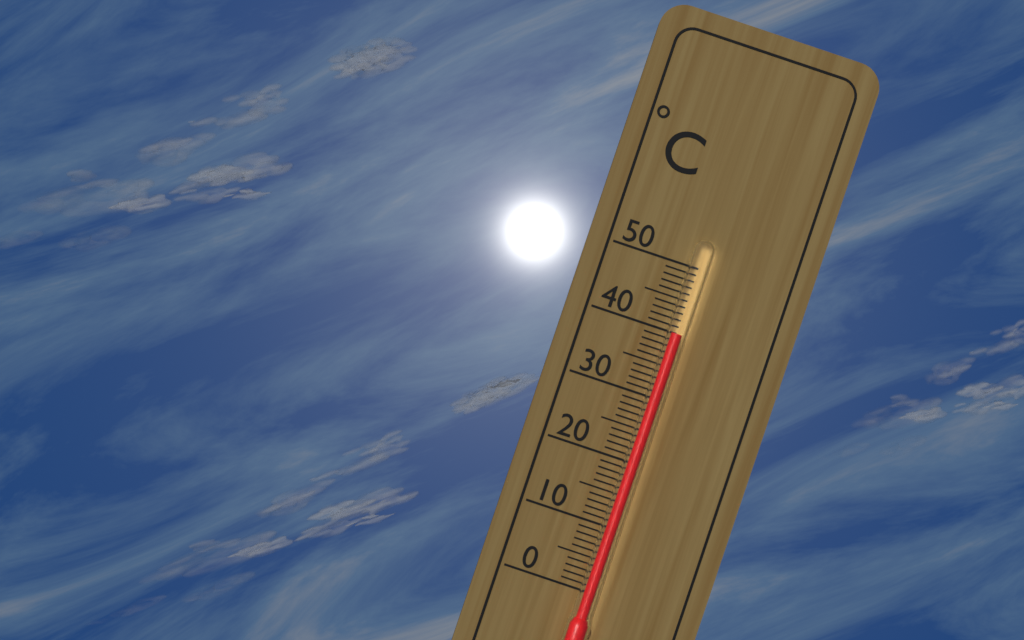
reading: 40 °C
